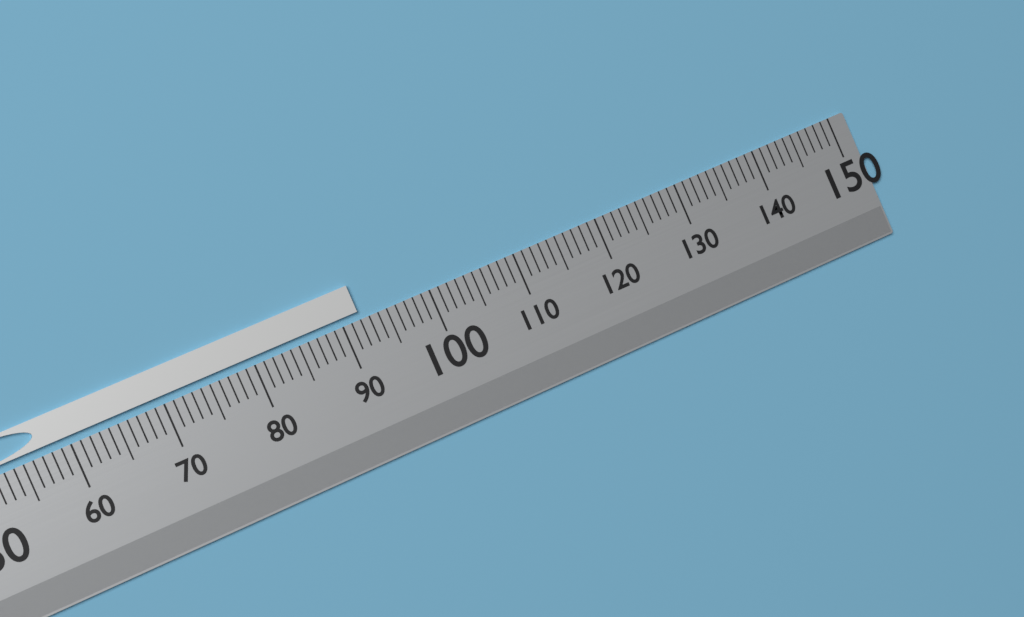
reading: 92 (no unit)
